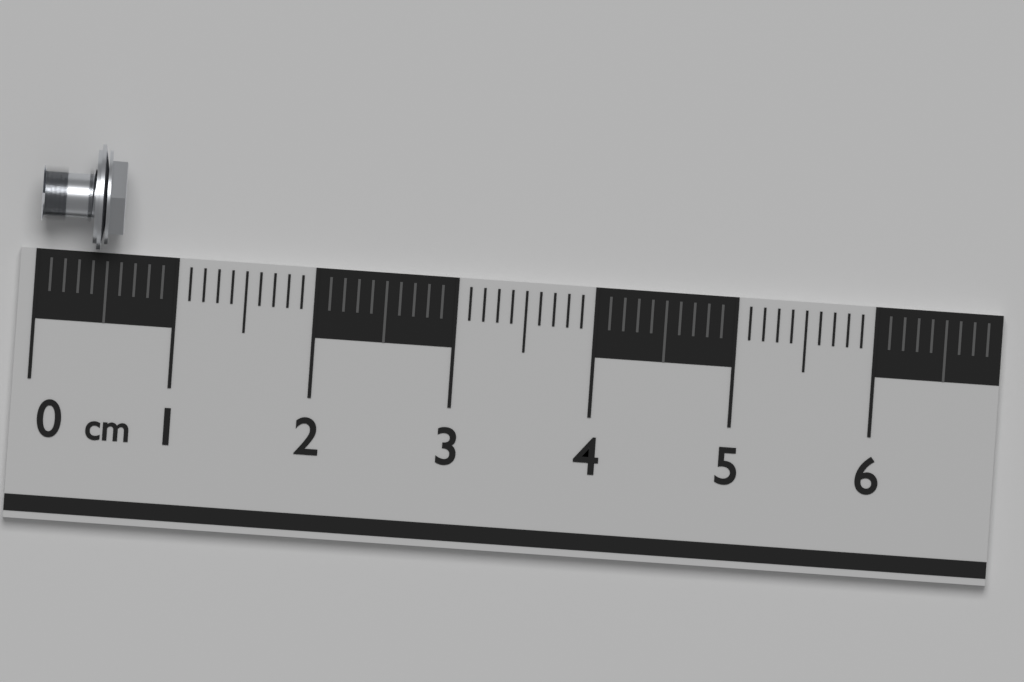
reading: 0.6 cm
